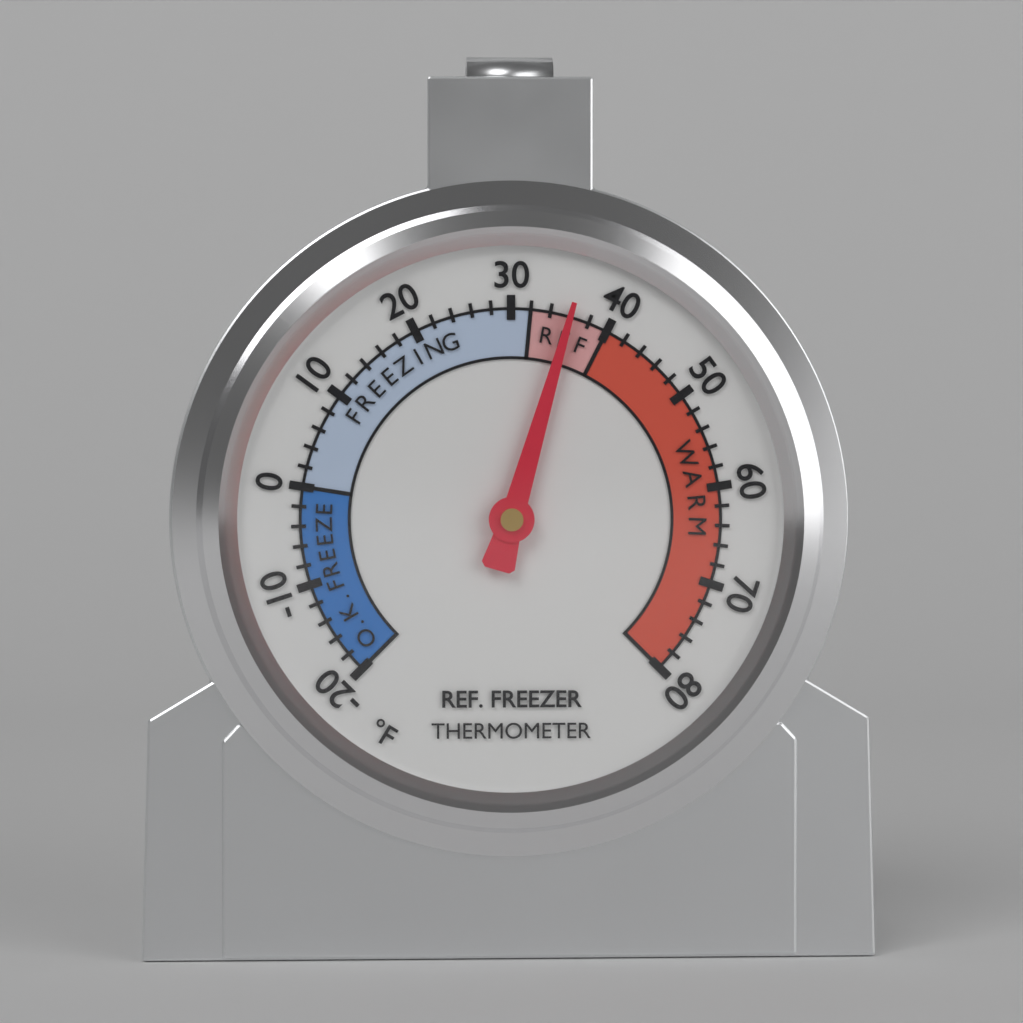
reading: 36 °F
